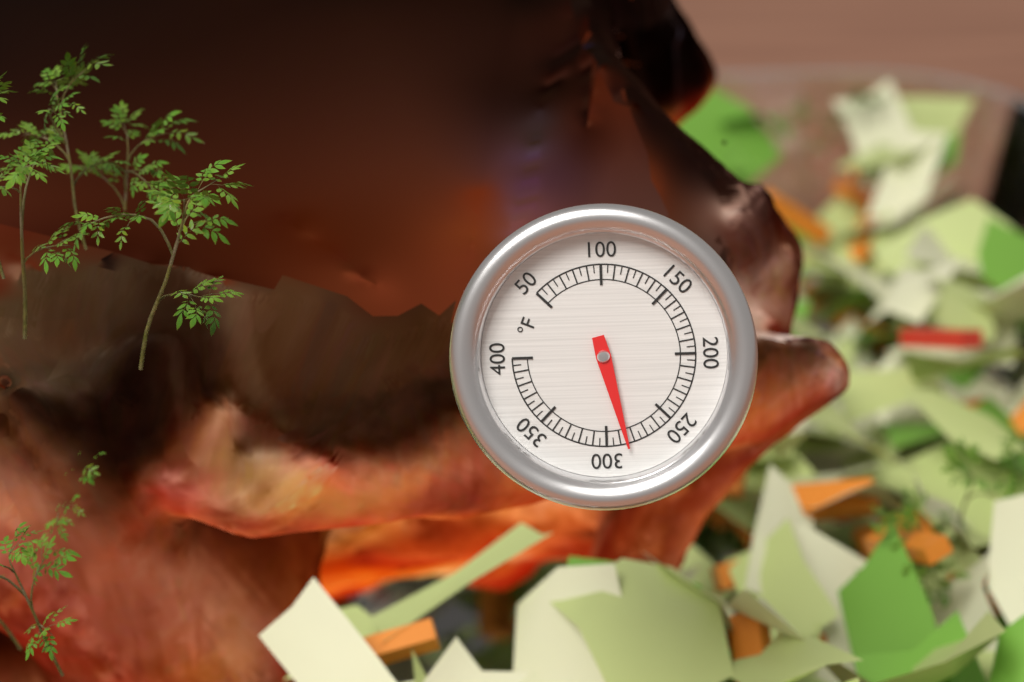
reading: 285 °F
